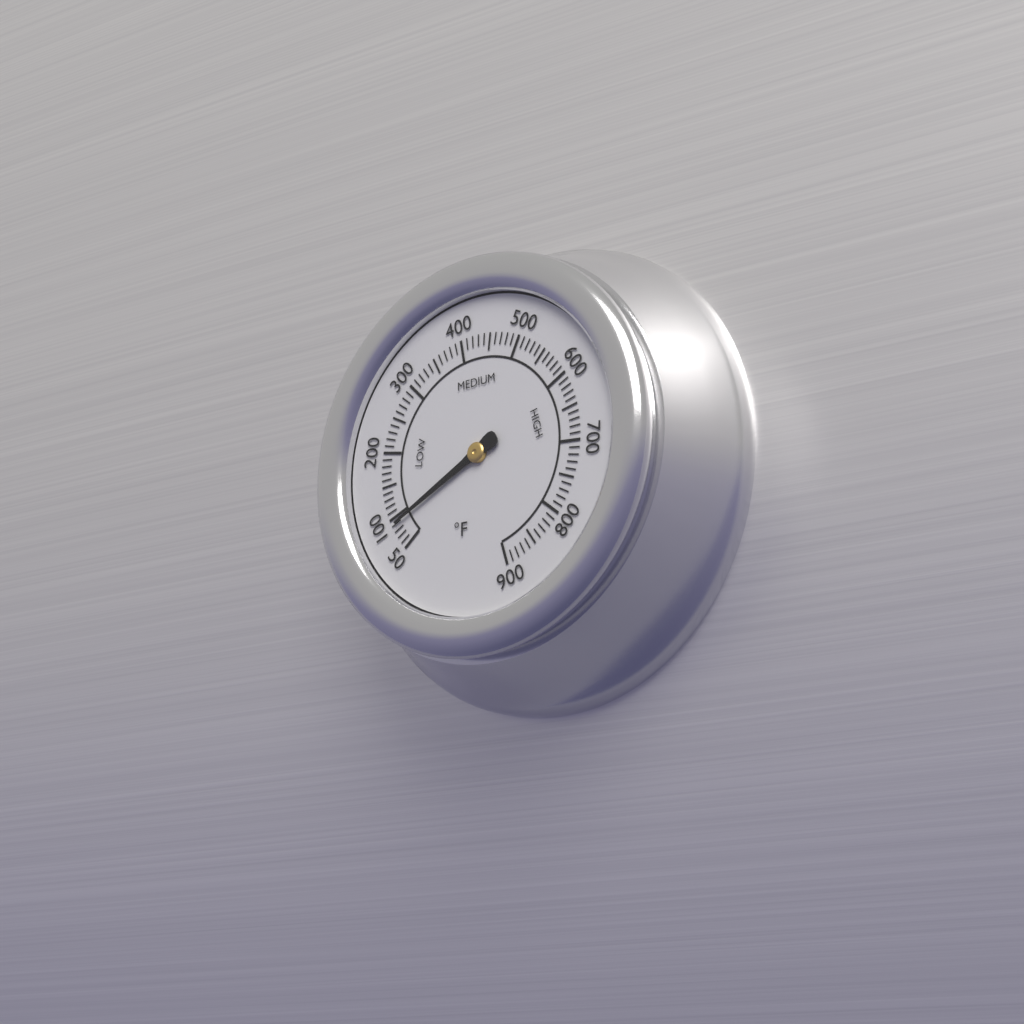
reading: 90 °F
